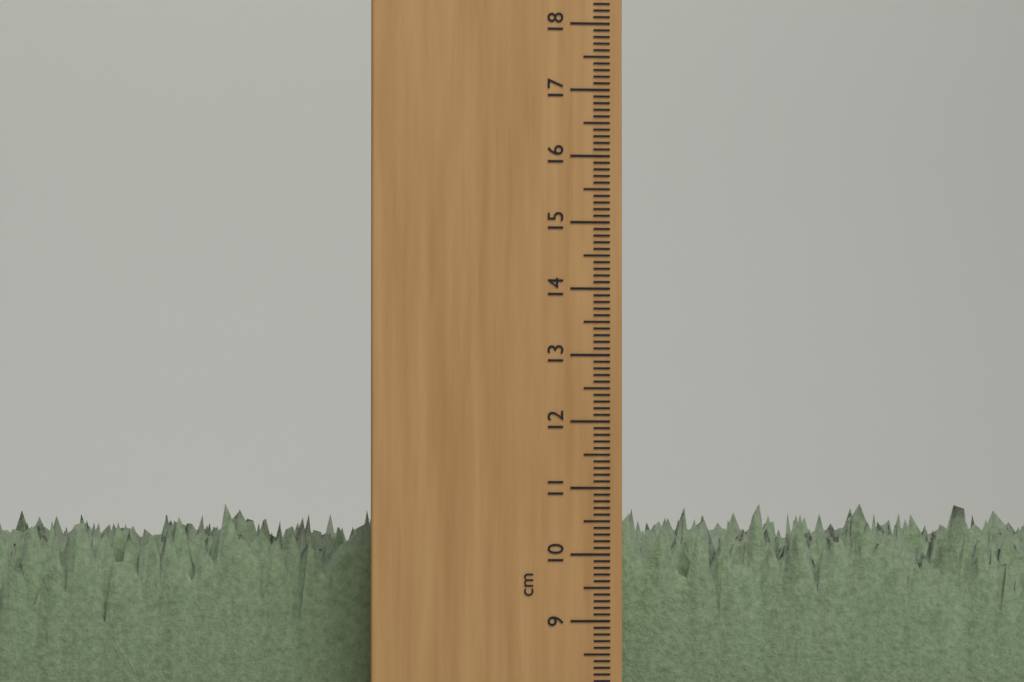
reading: 10.8 cm
